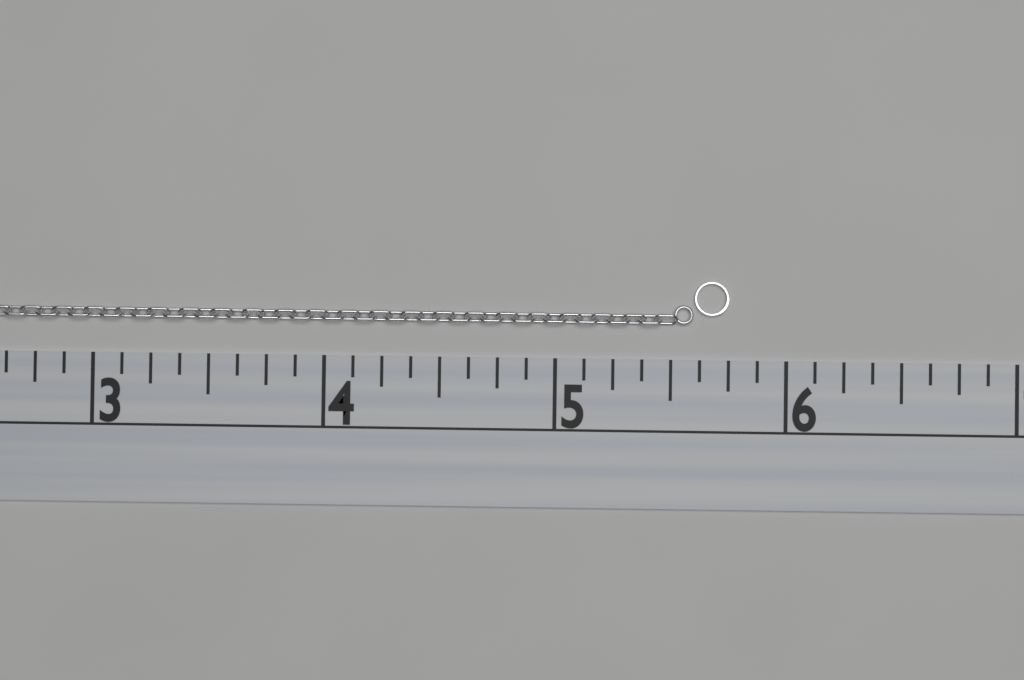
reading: 5.750 (no unit)
